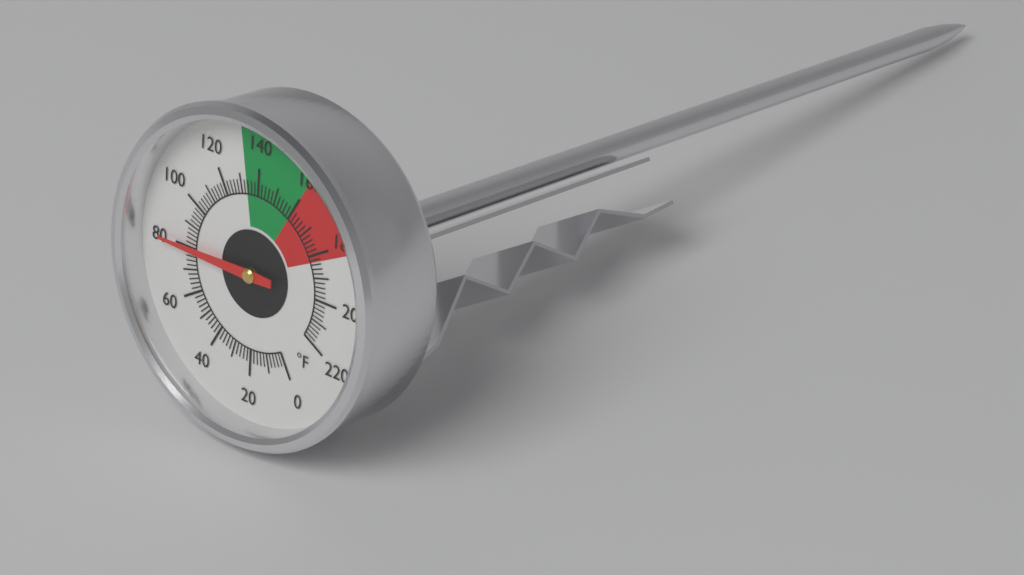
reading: 80 °F
